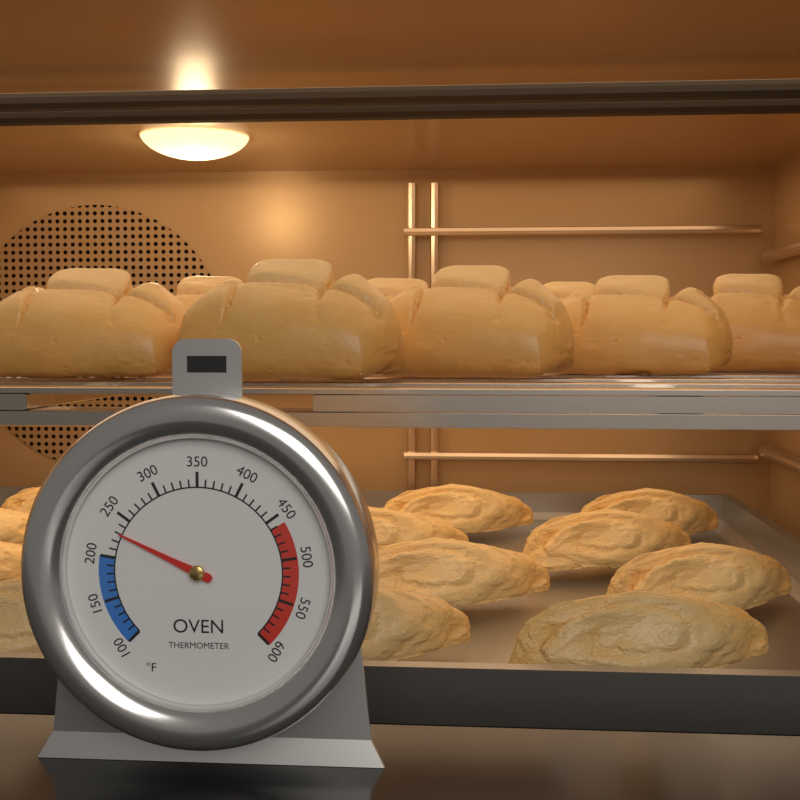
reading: 230 °F
